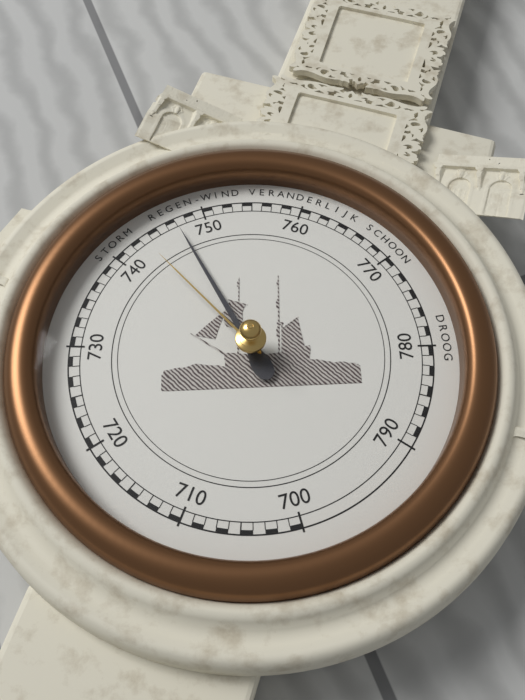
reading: 747 mmHg
